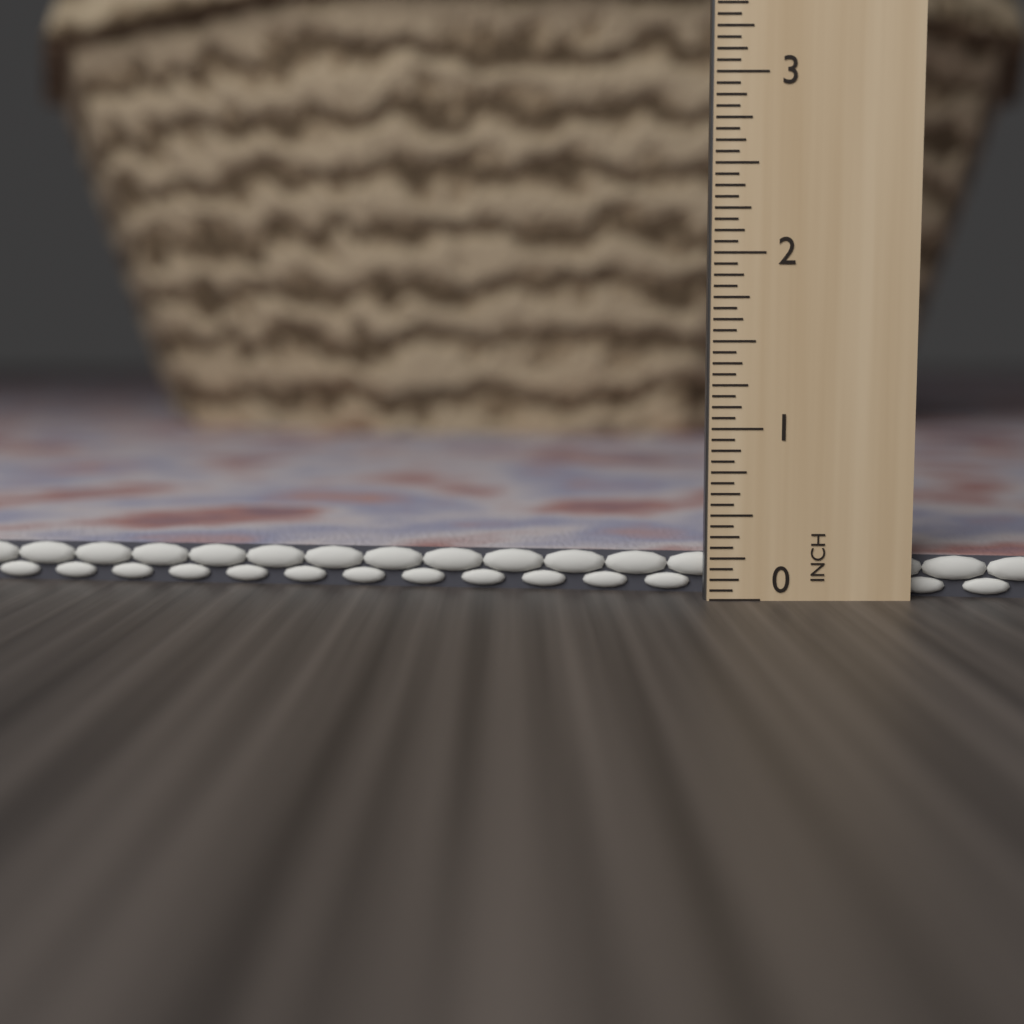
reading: 0.2500 in
